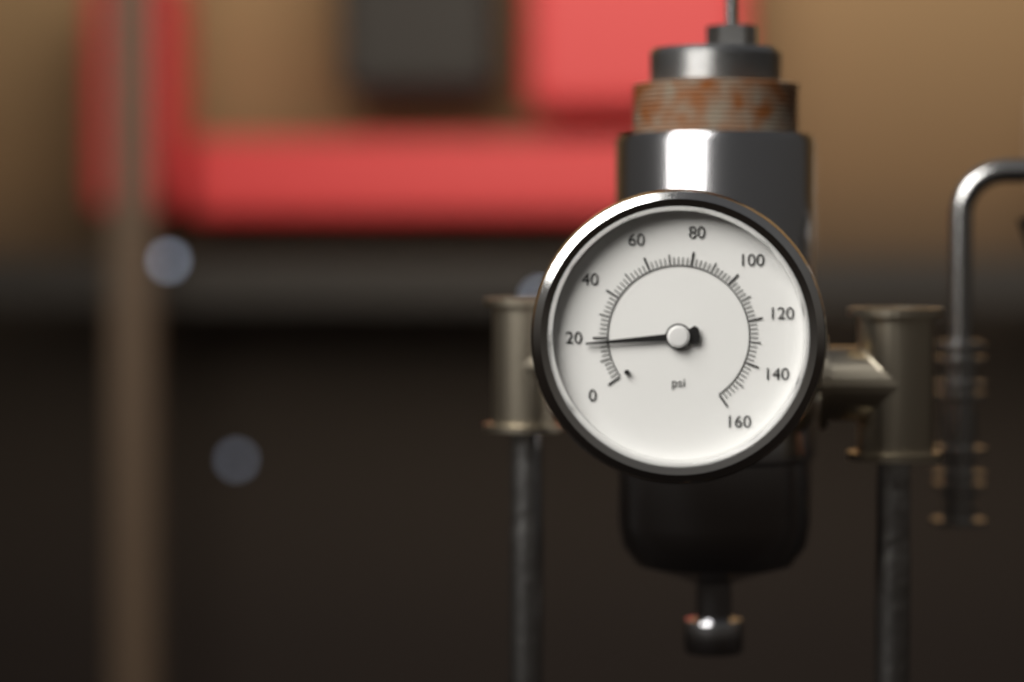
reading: 18 psi
